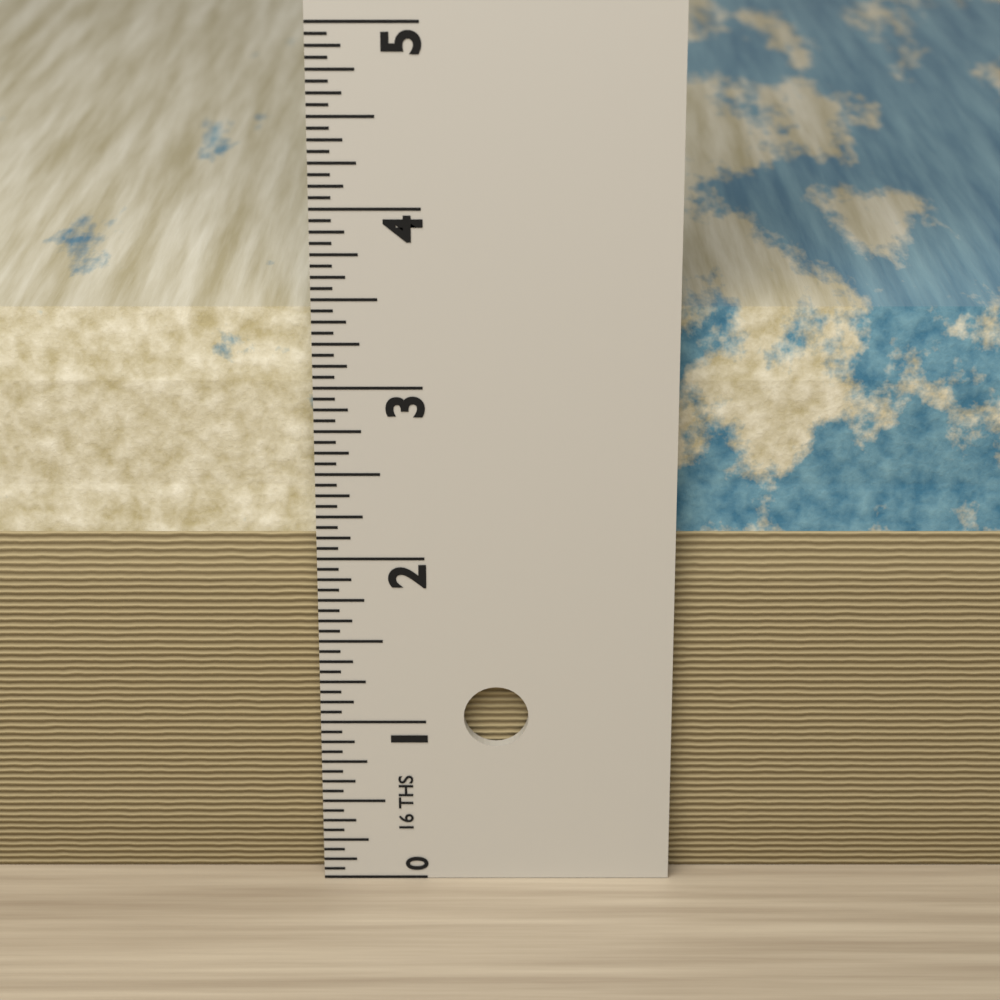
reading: 3.3750 in
